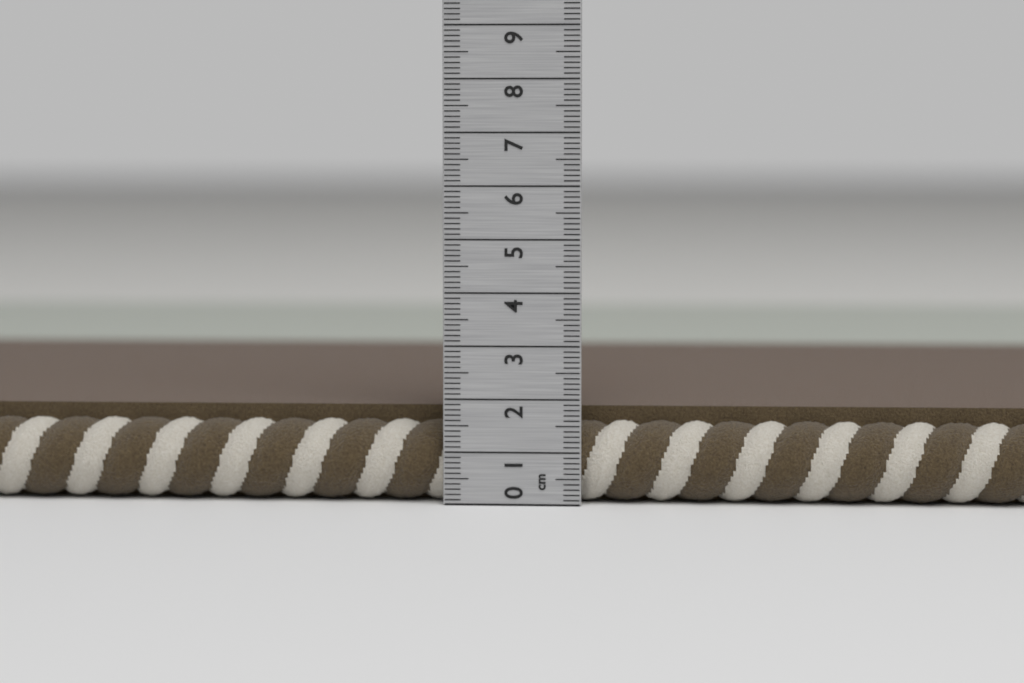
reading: 1.8 cm
